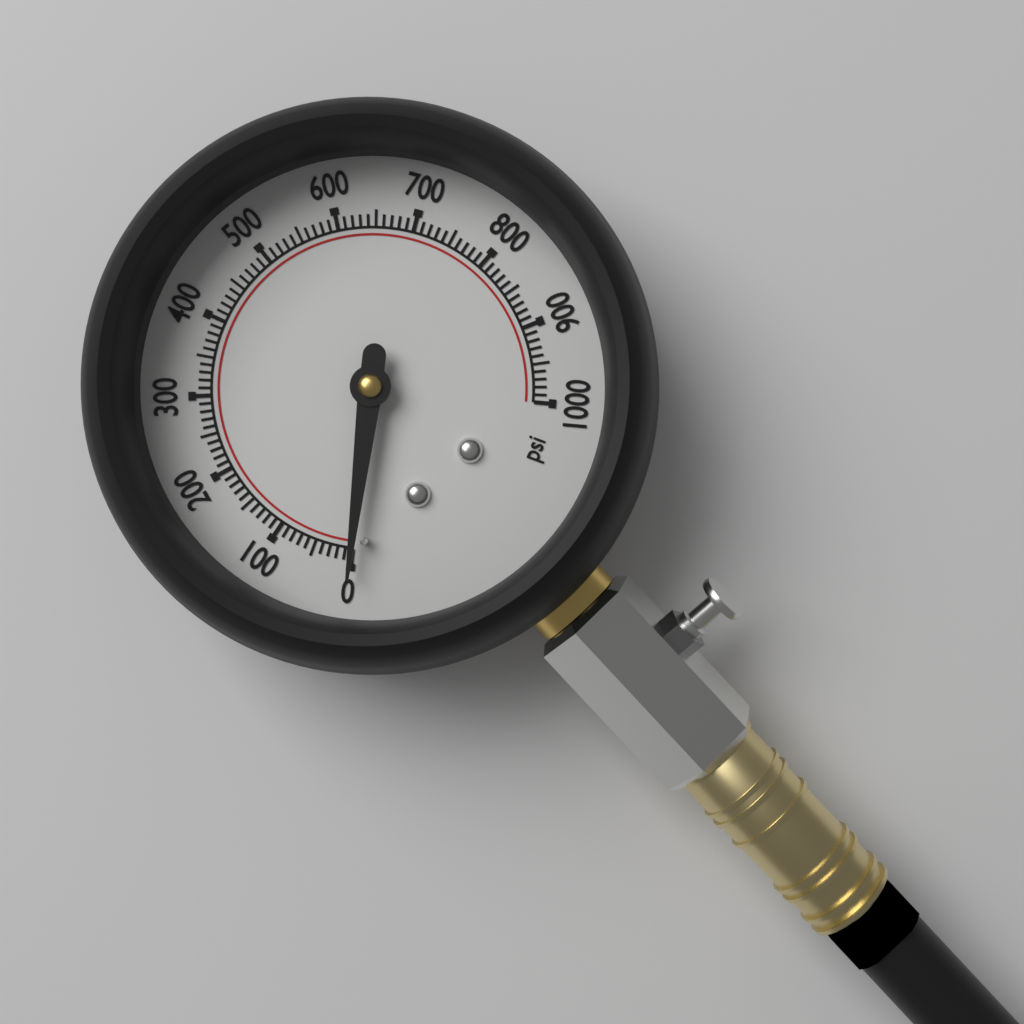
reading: 0 psi
